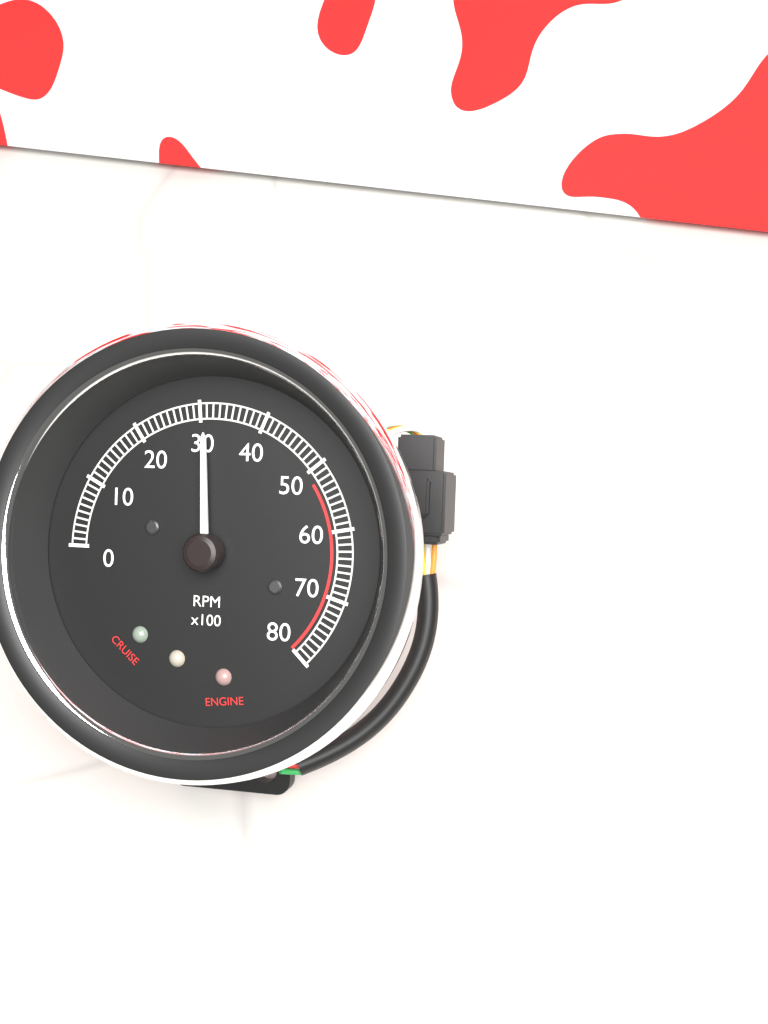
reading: 3100 RPM
